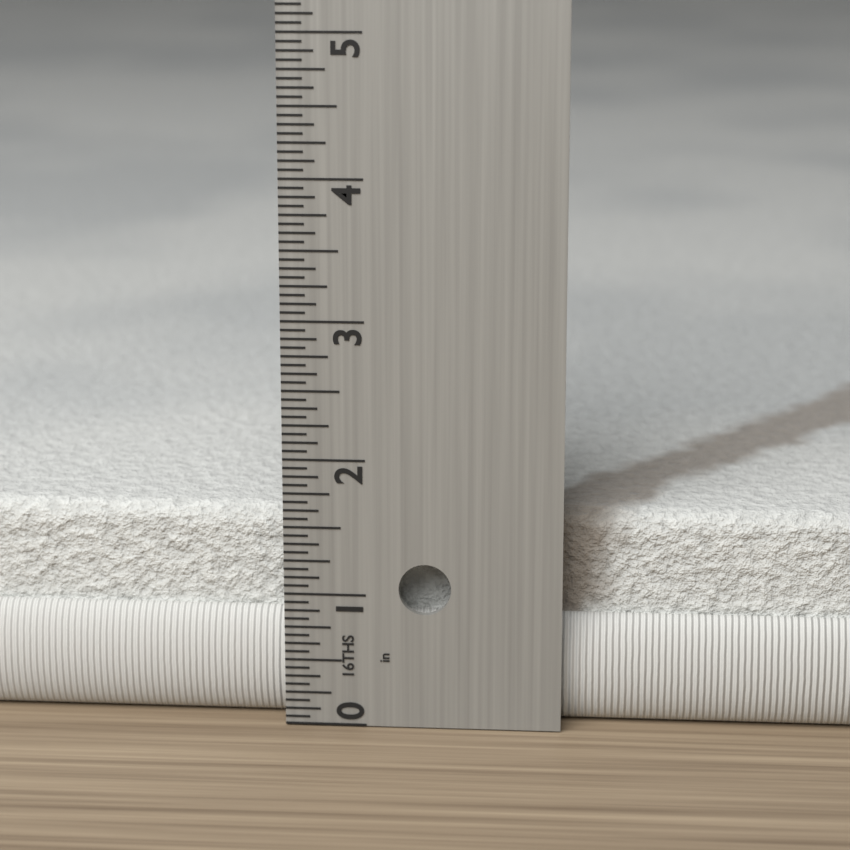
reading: 1.5625 in
